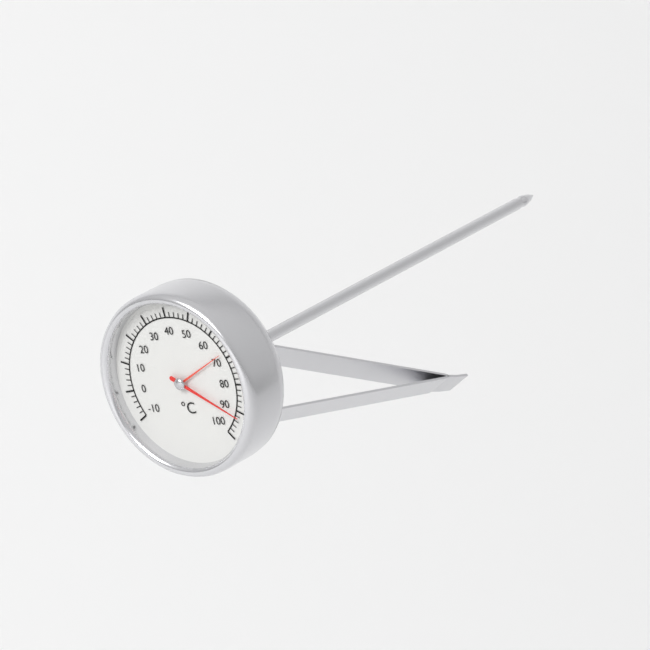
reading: 92 °C
